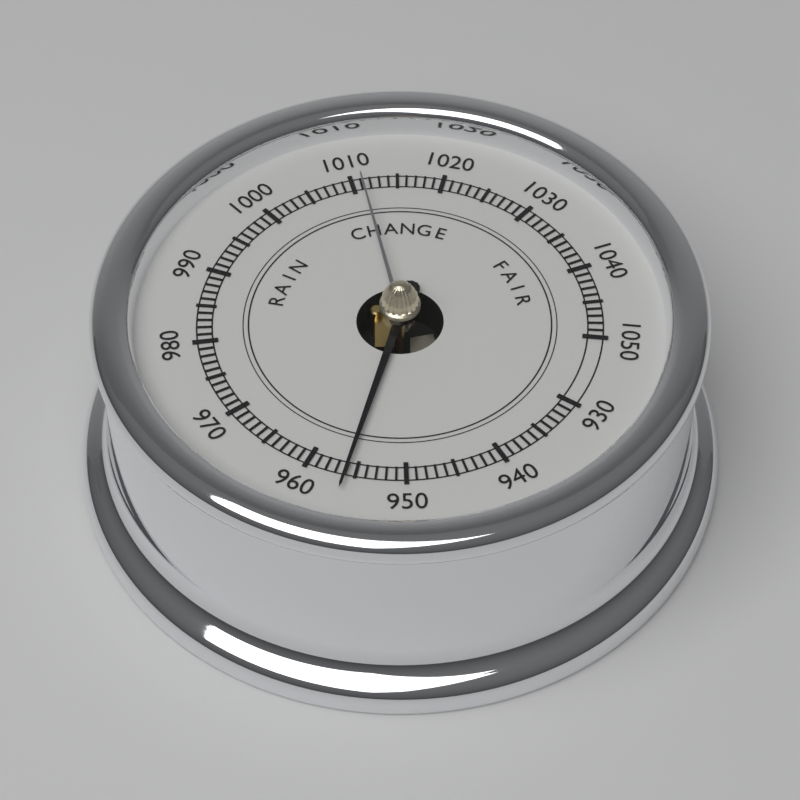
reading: 956 (no unit)
